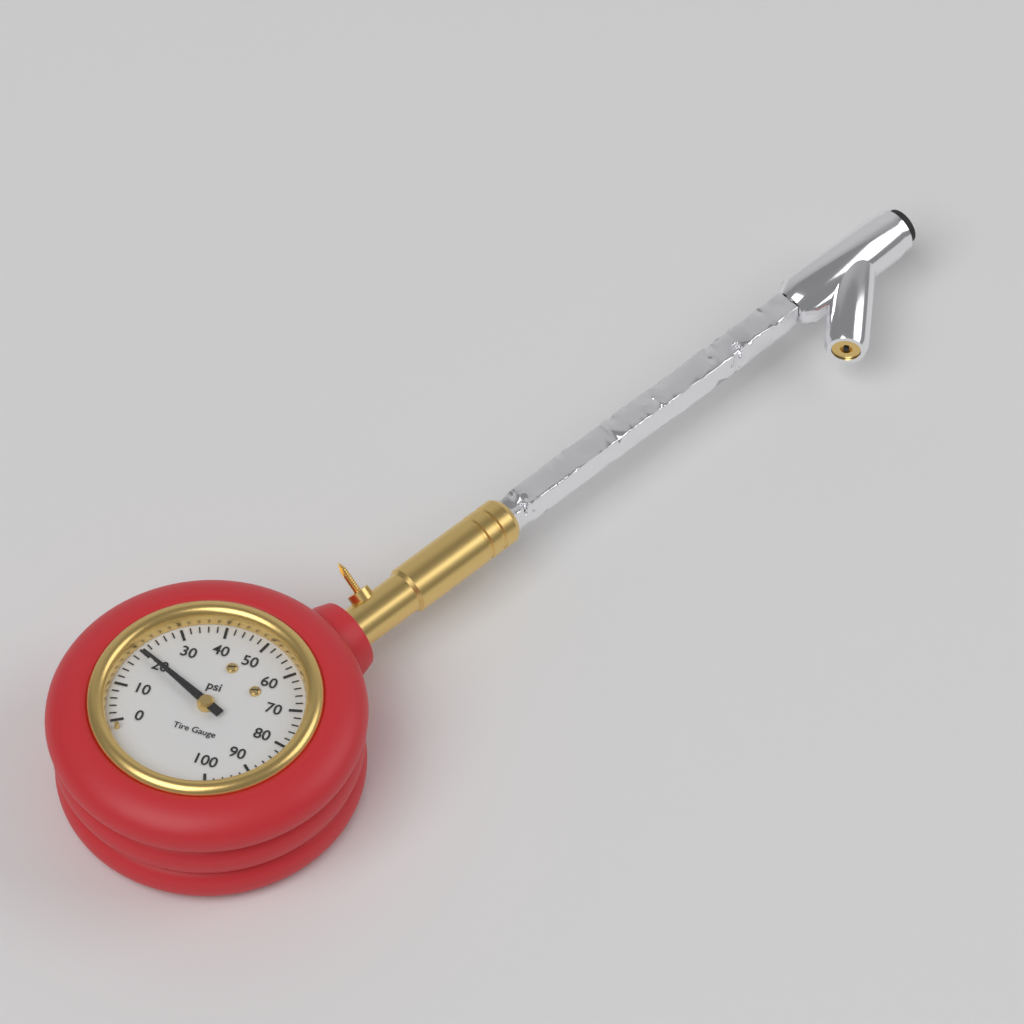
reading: 20 psi
